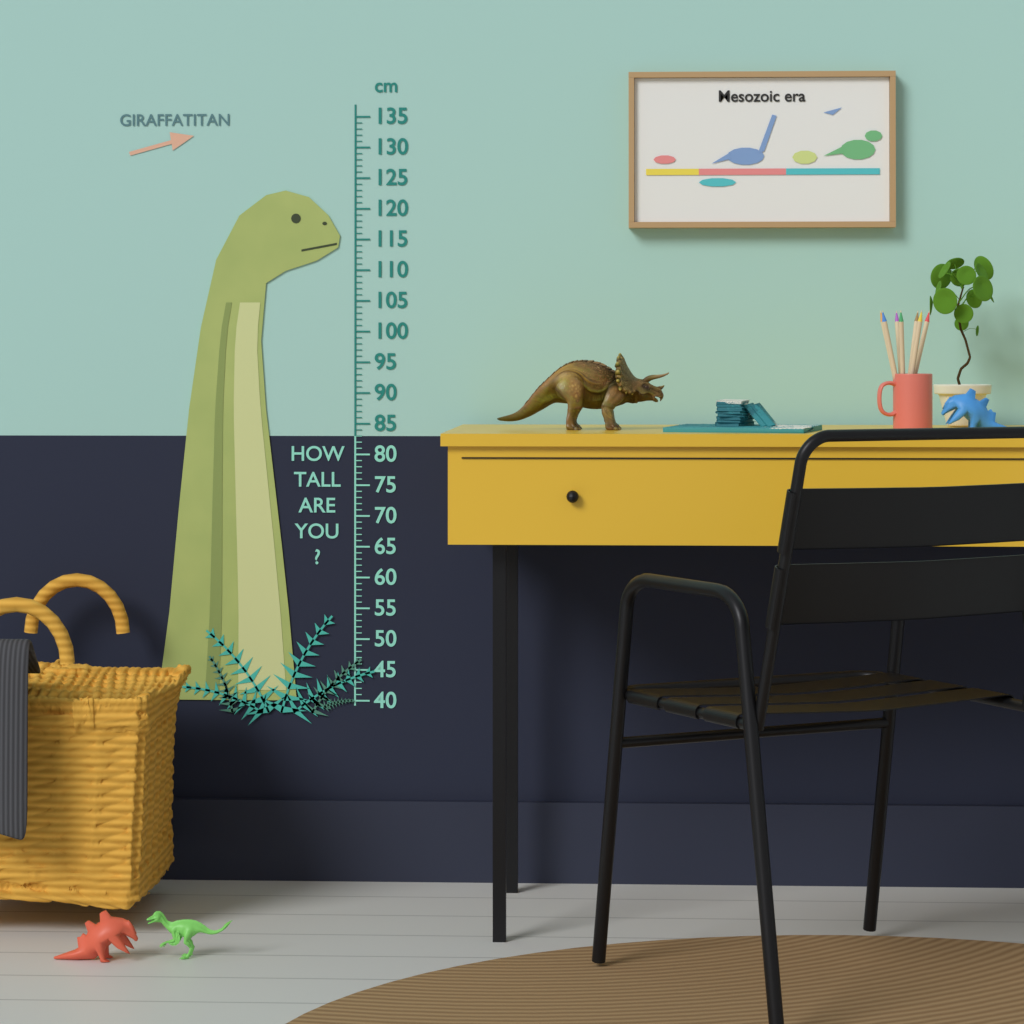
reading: 123 cm
